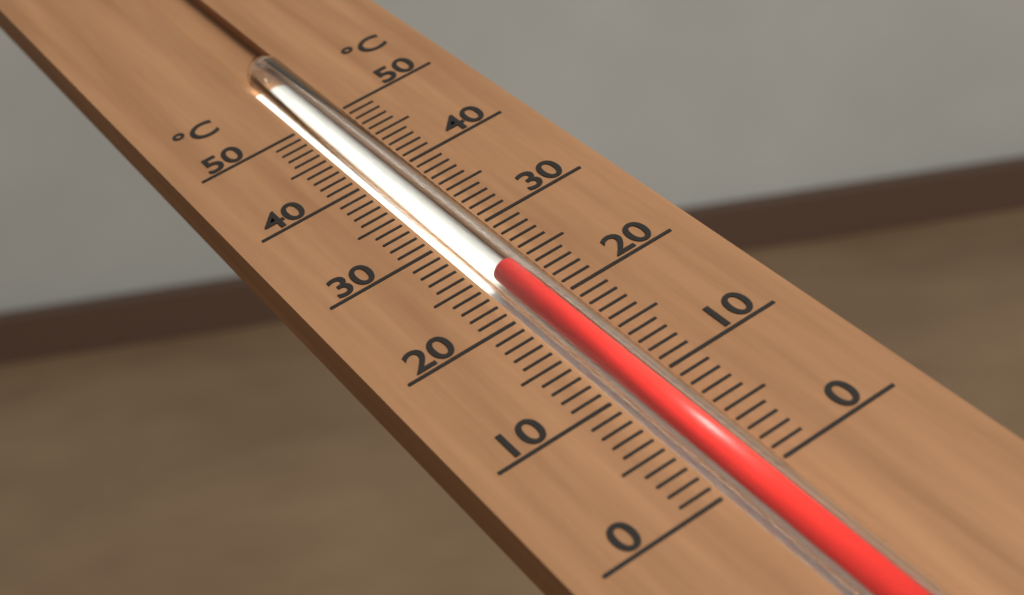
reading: 24 °C
